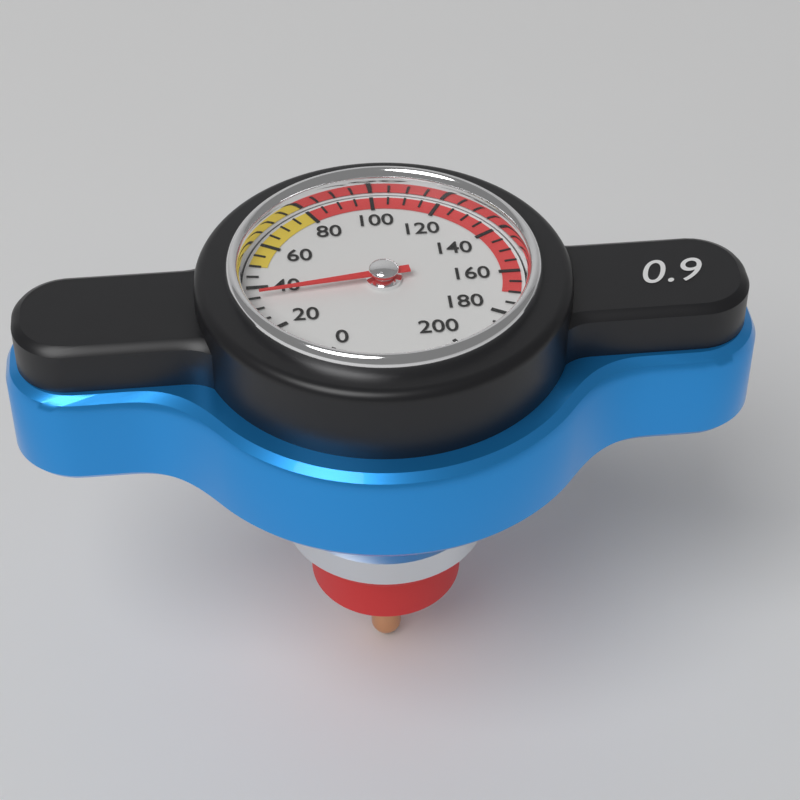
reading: 35 (no unit)
